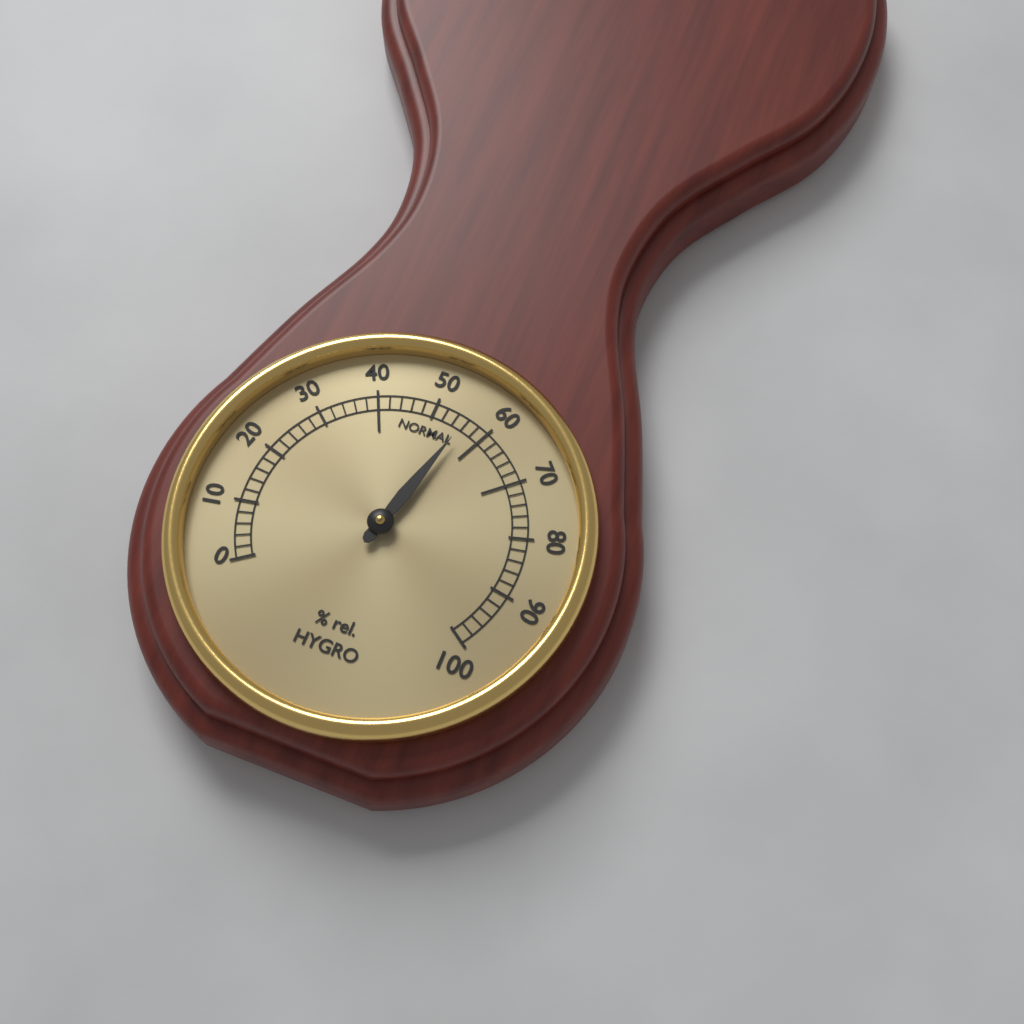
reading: 56 % rel.
